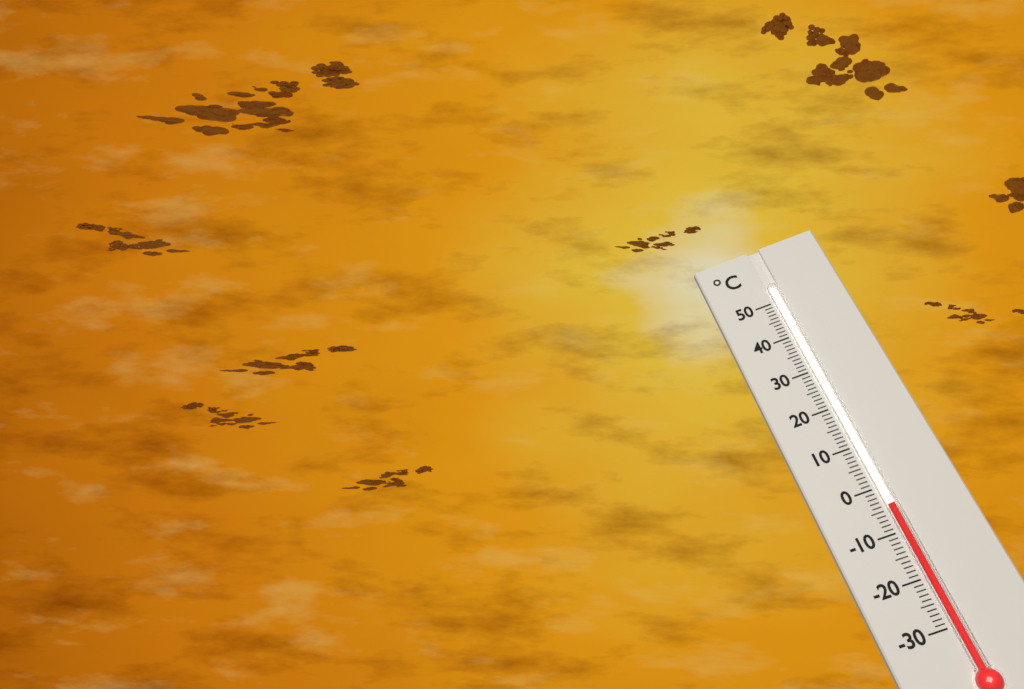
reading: -4 °C
